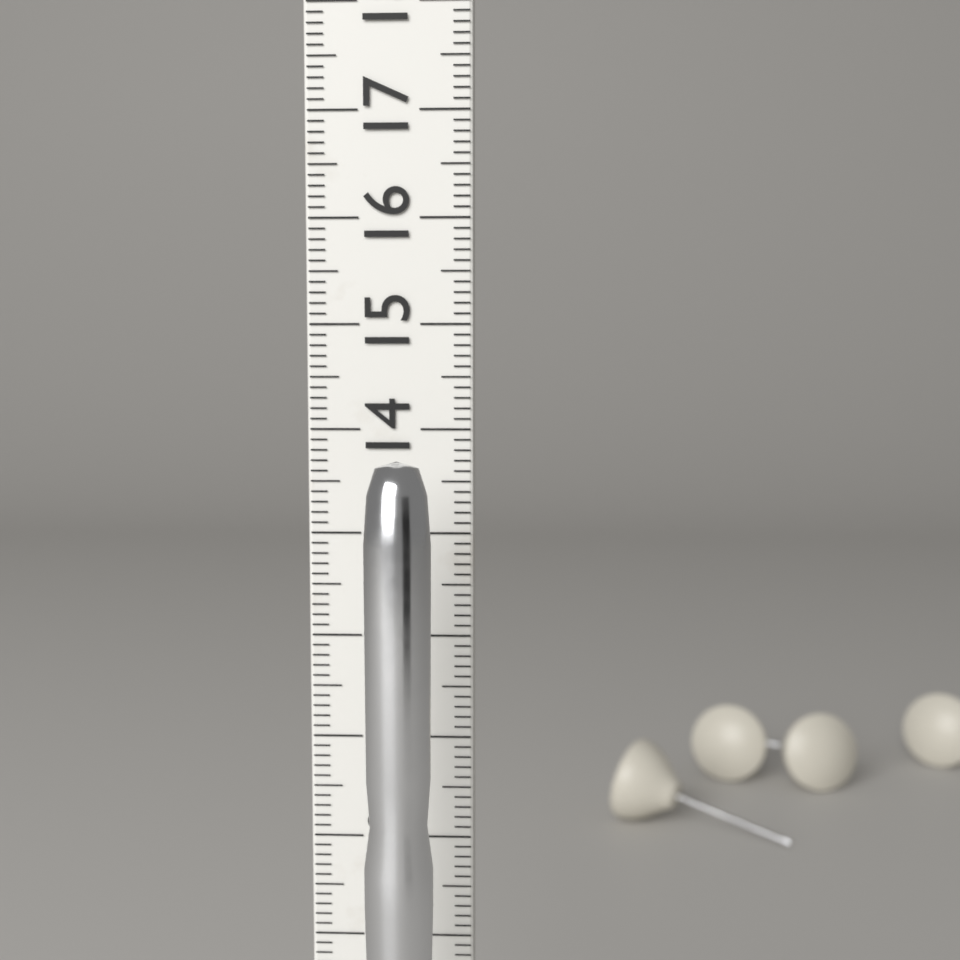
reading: 13.8 cm
